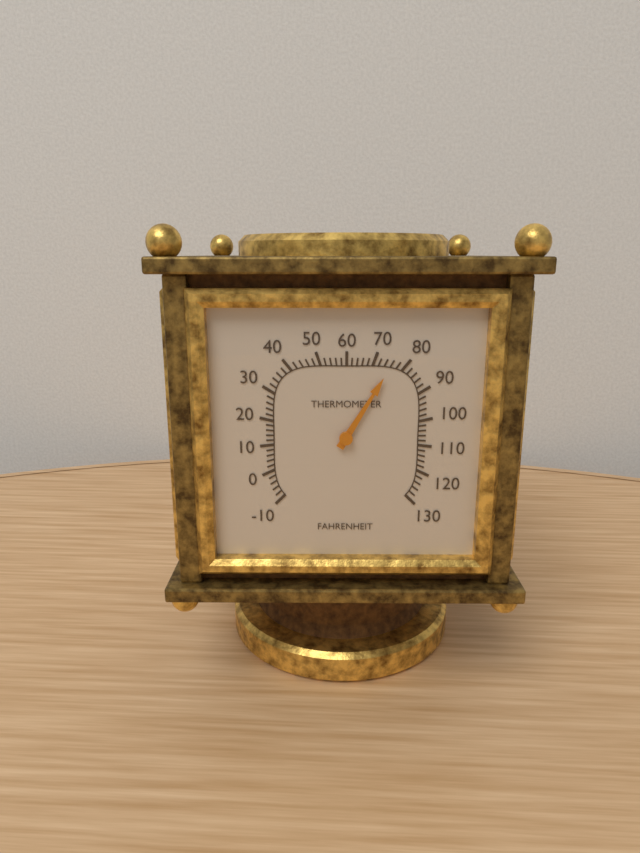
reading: 76 °F
